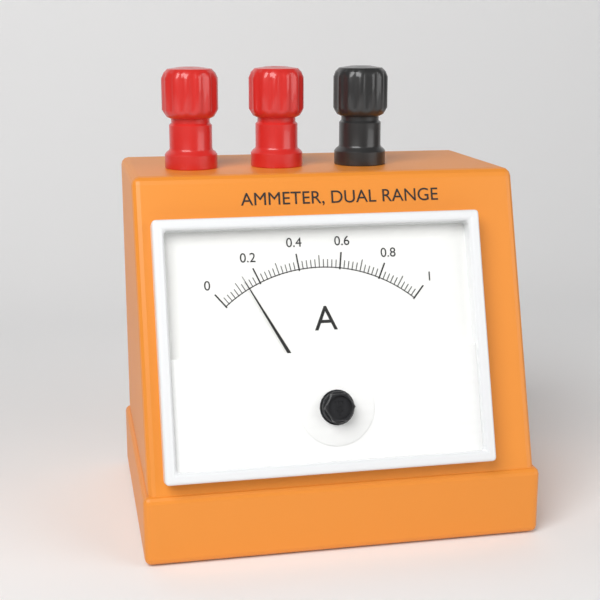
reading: 0.14 A
